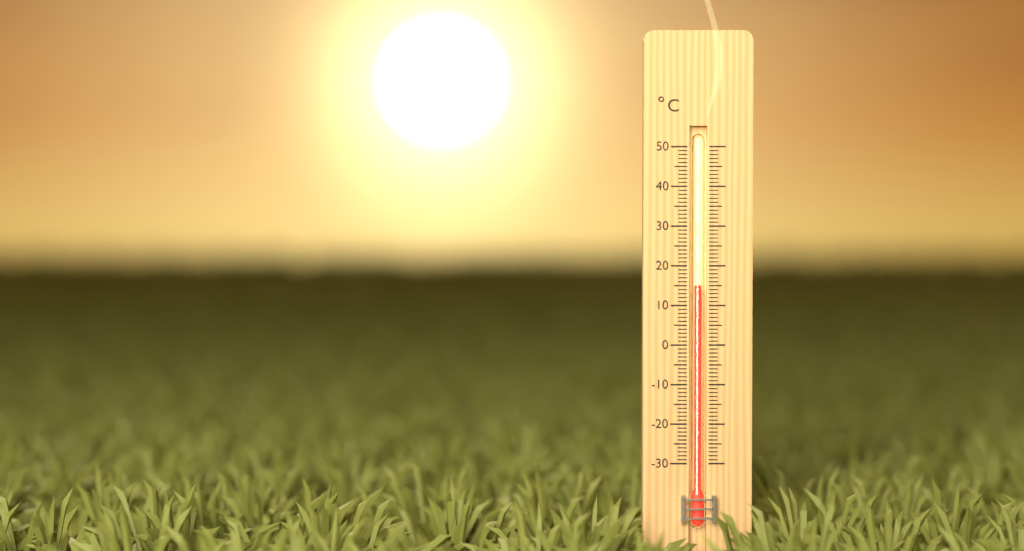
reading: 15 °C
